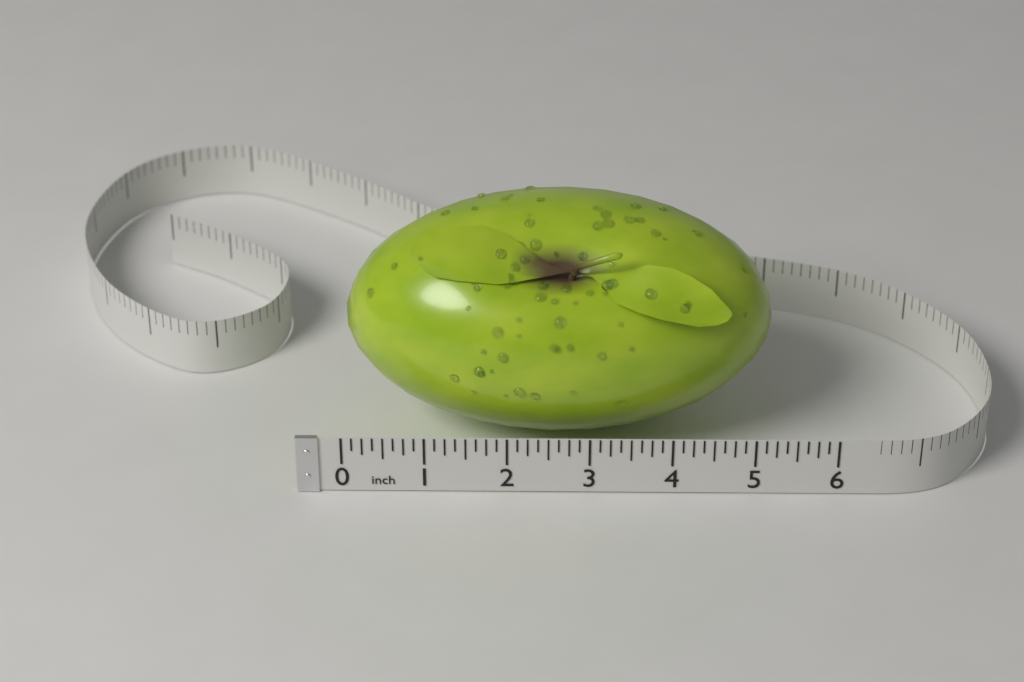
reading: 5.250 in
